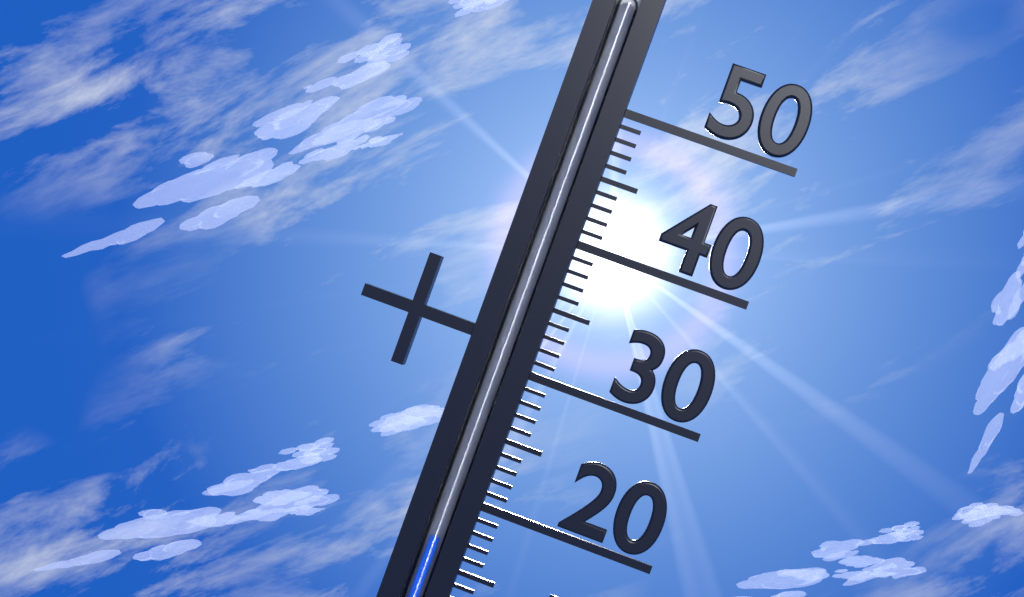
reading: 17 °C
